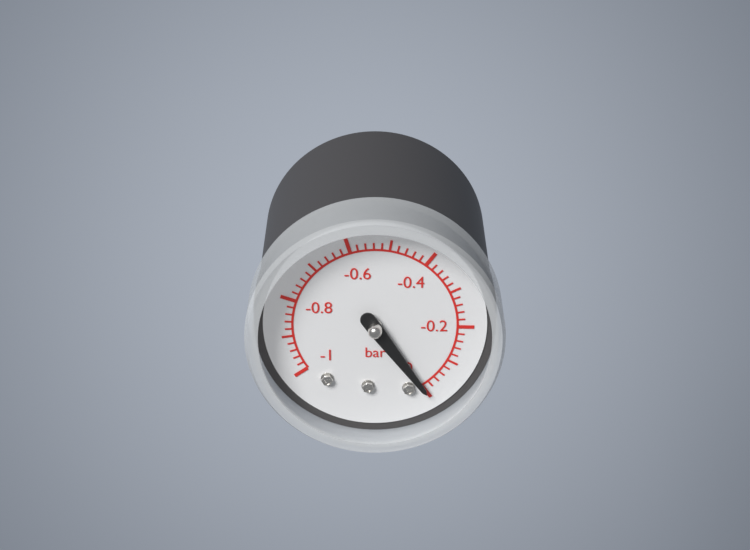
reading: 0.00 bar
